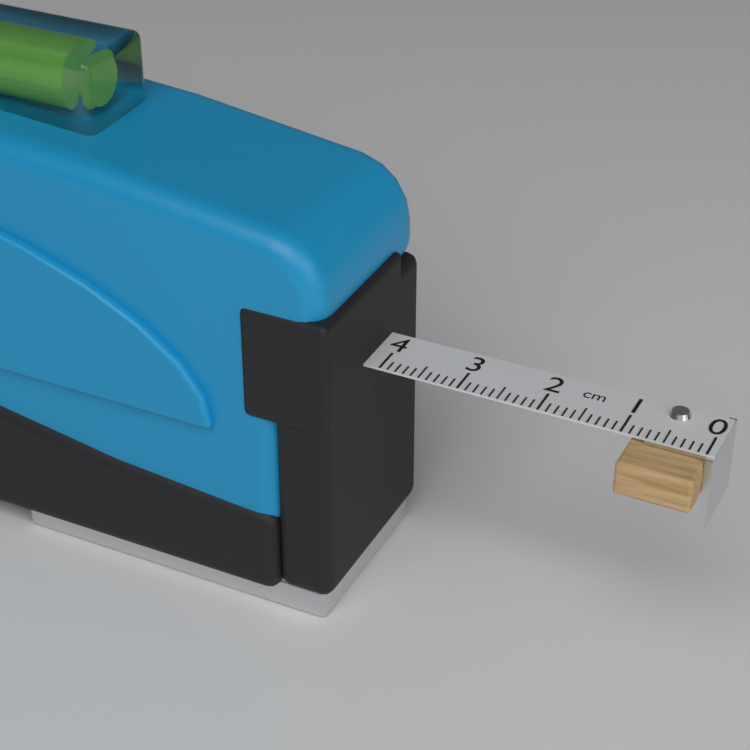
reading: 0.9 cm
